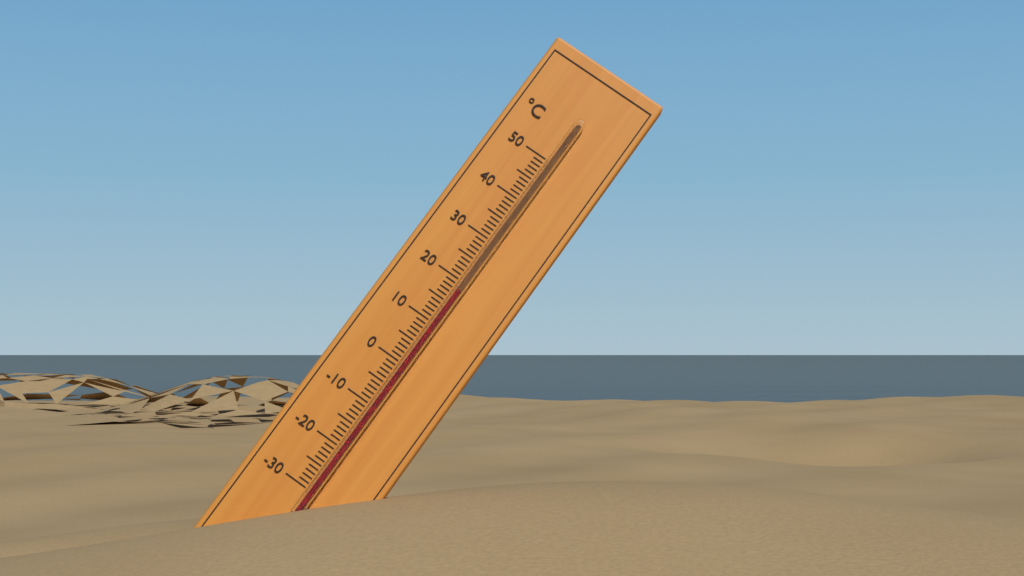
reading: 18 °C
